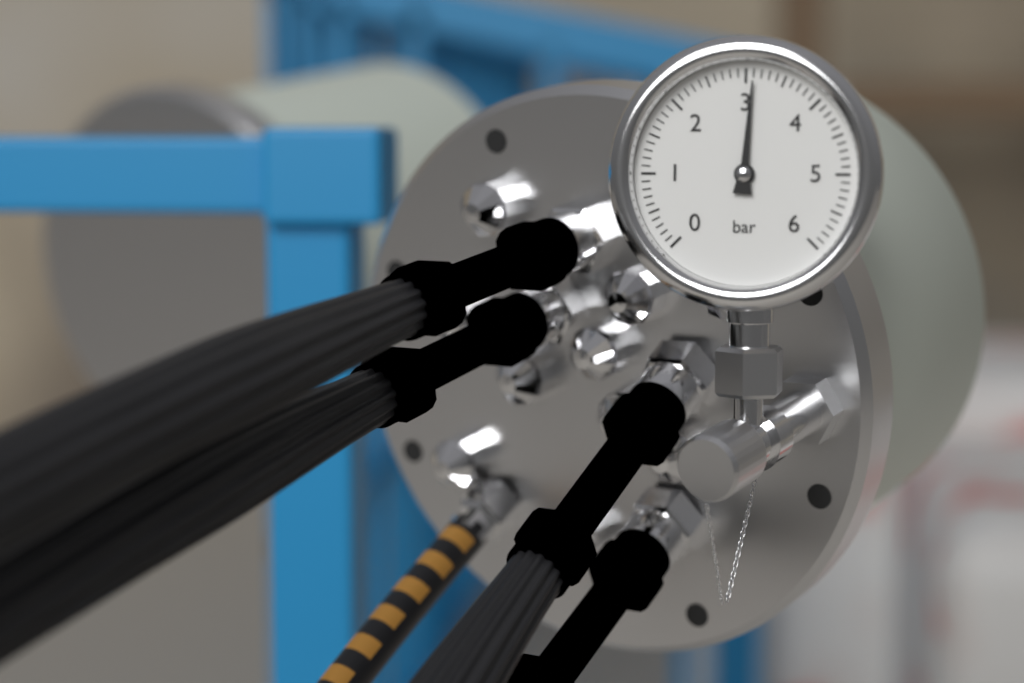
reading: 3.1 bar
